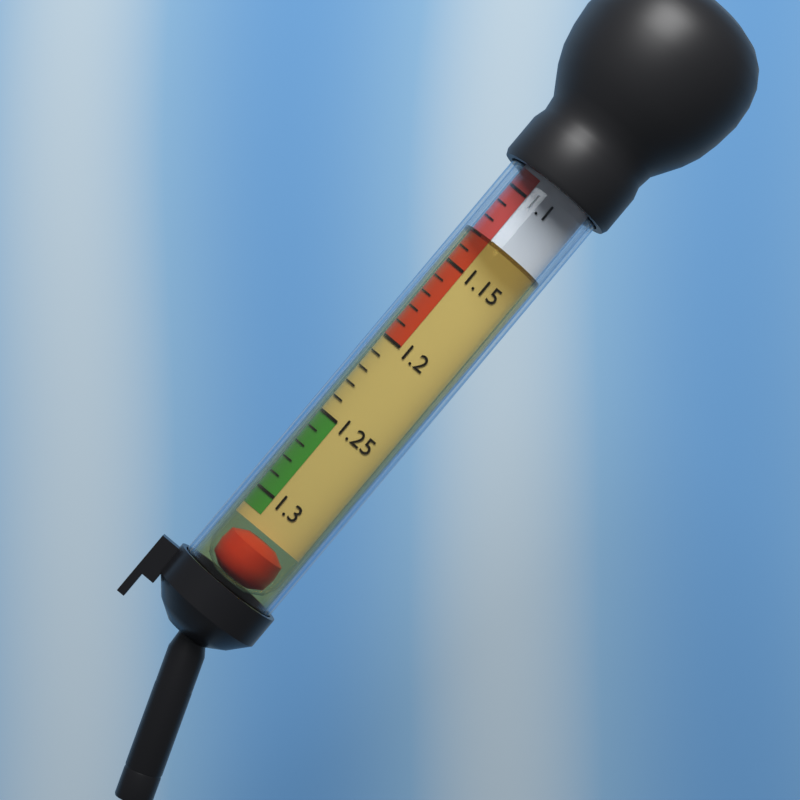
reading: 1.13 (no unit)
